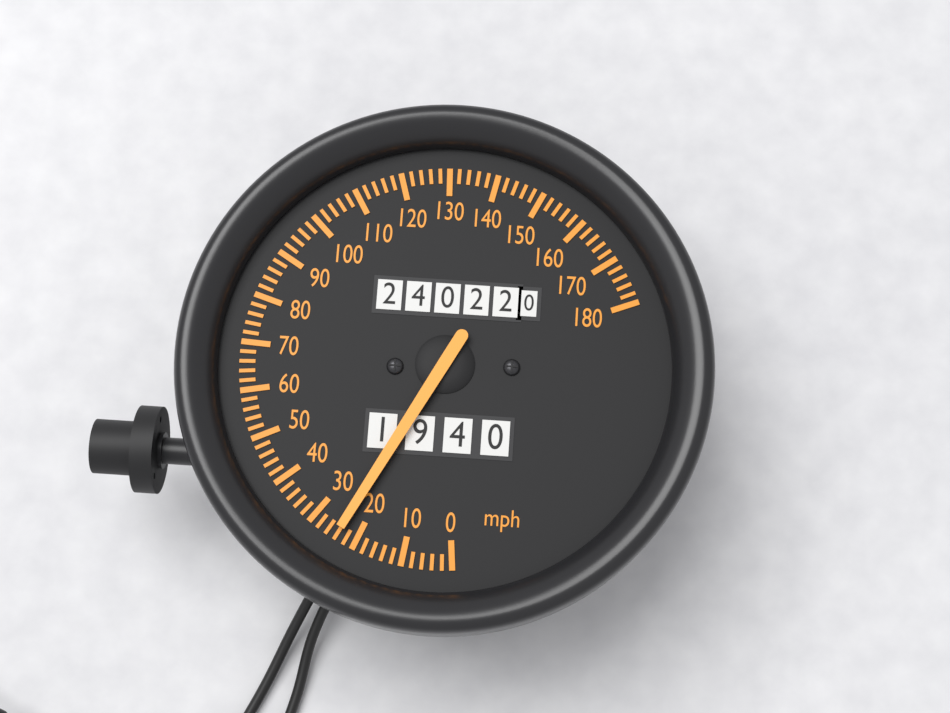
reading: 24 mph
